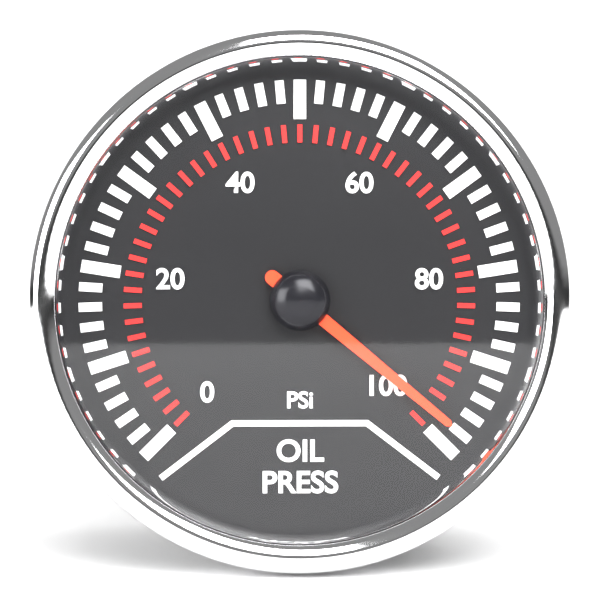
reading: 98 psi
